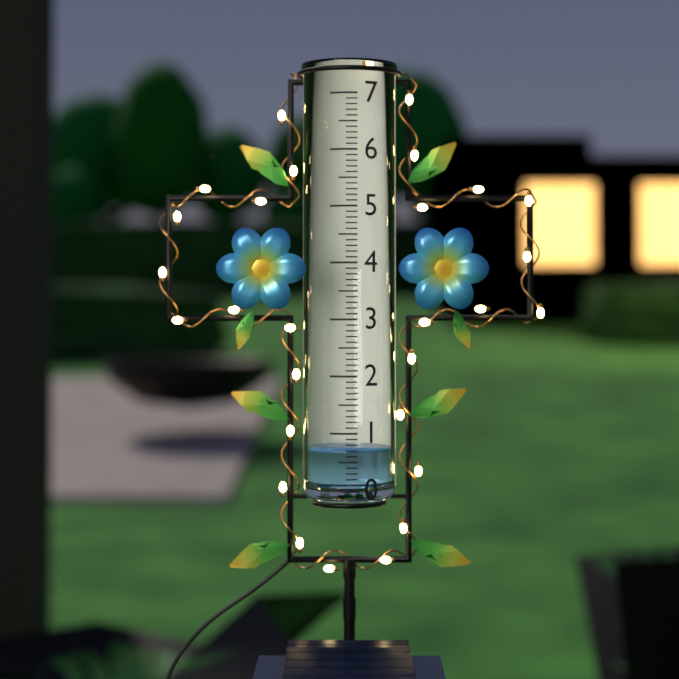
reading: 0.7 (no unit)
